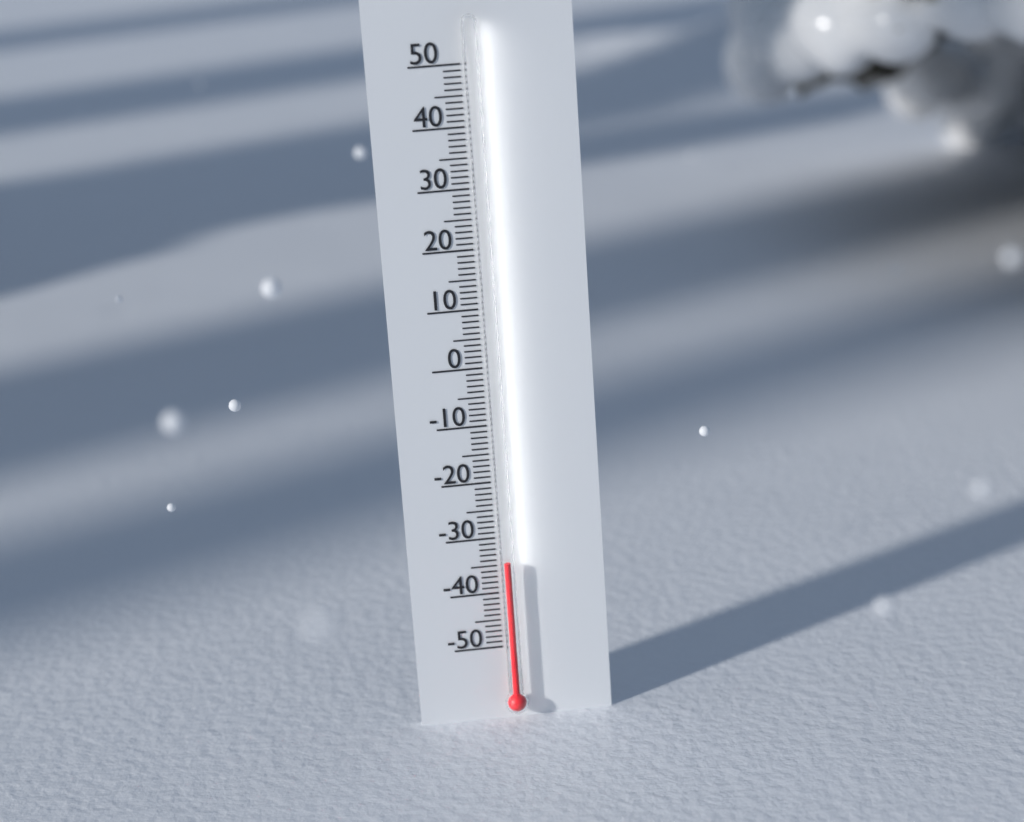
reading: -34 (no unit)
